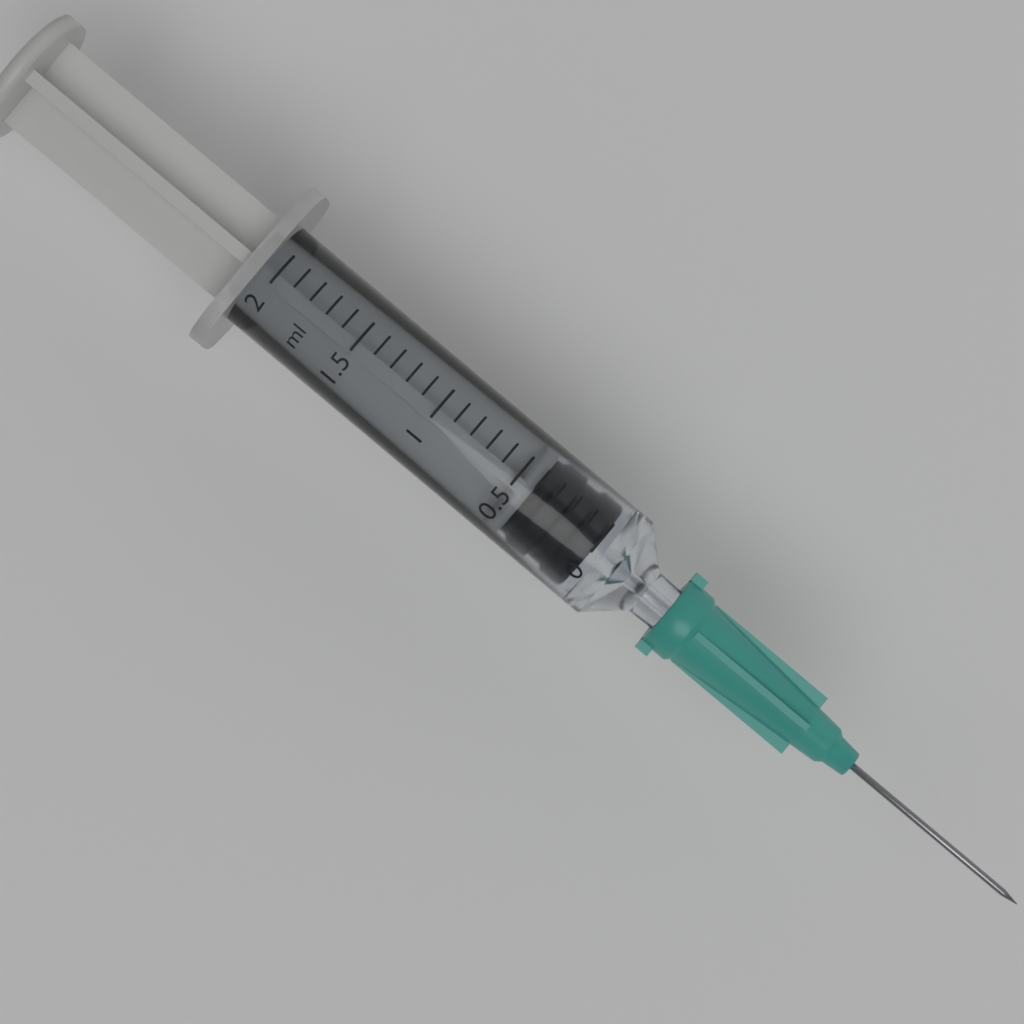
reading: 0.0 ml
